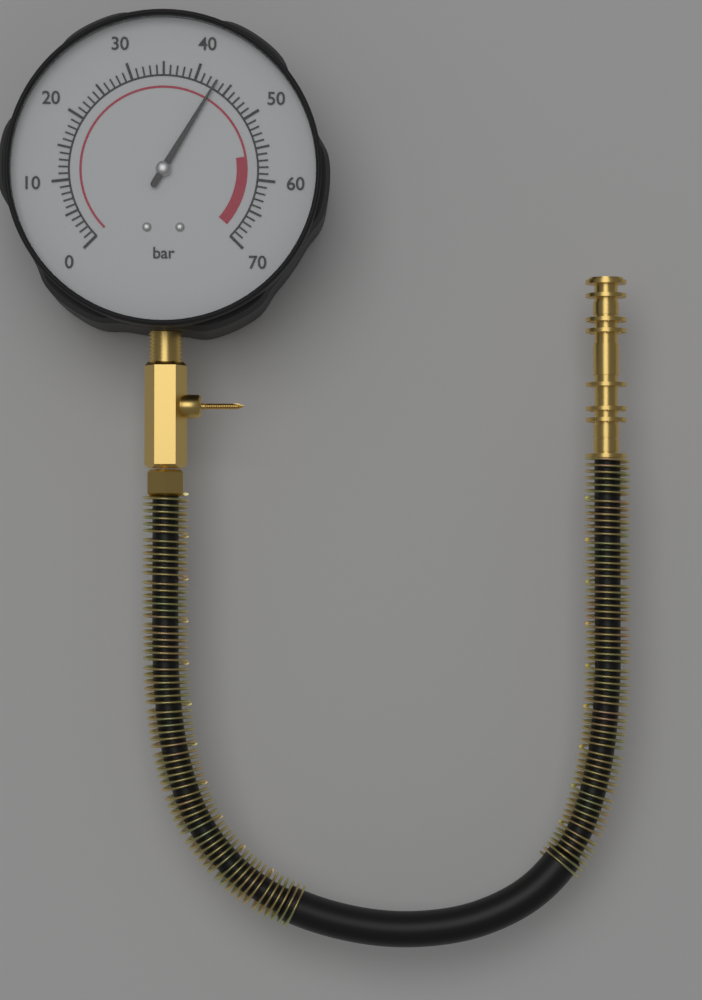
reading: 43 bar
